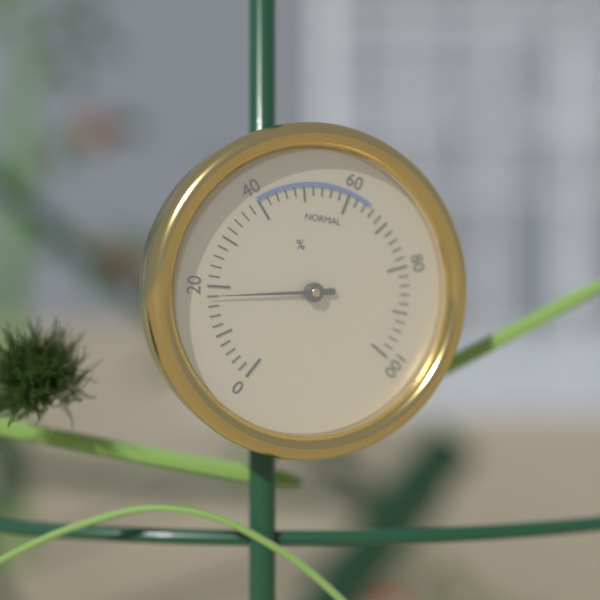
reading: 18 %
